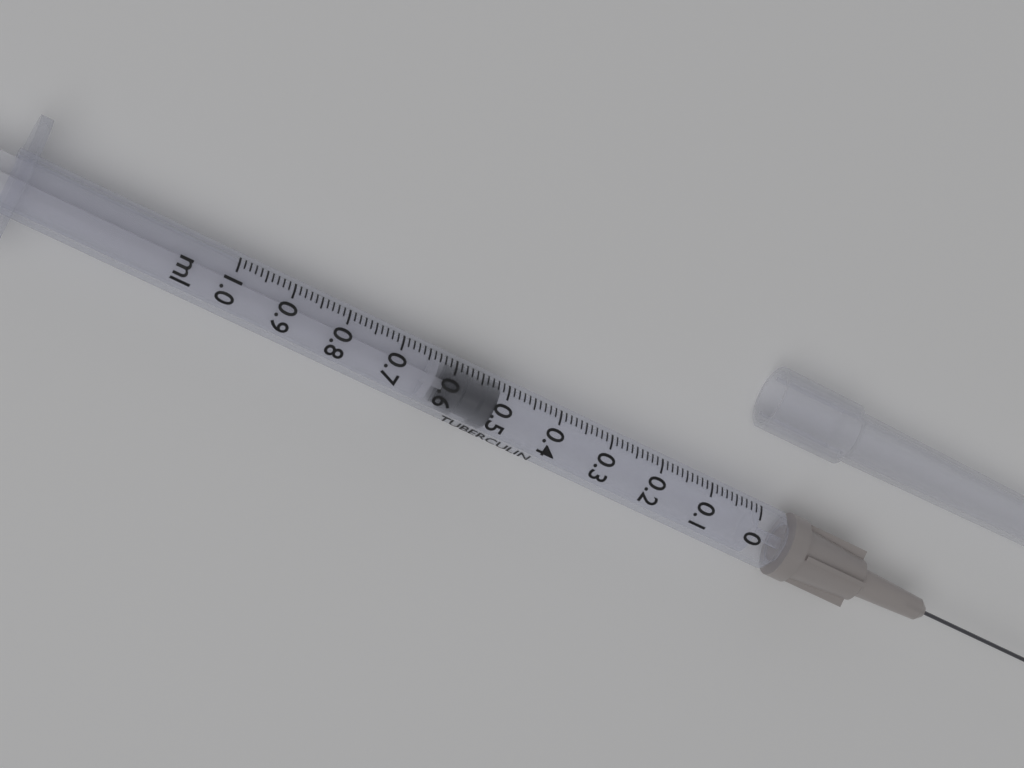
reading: 0.51 ml
